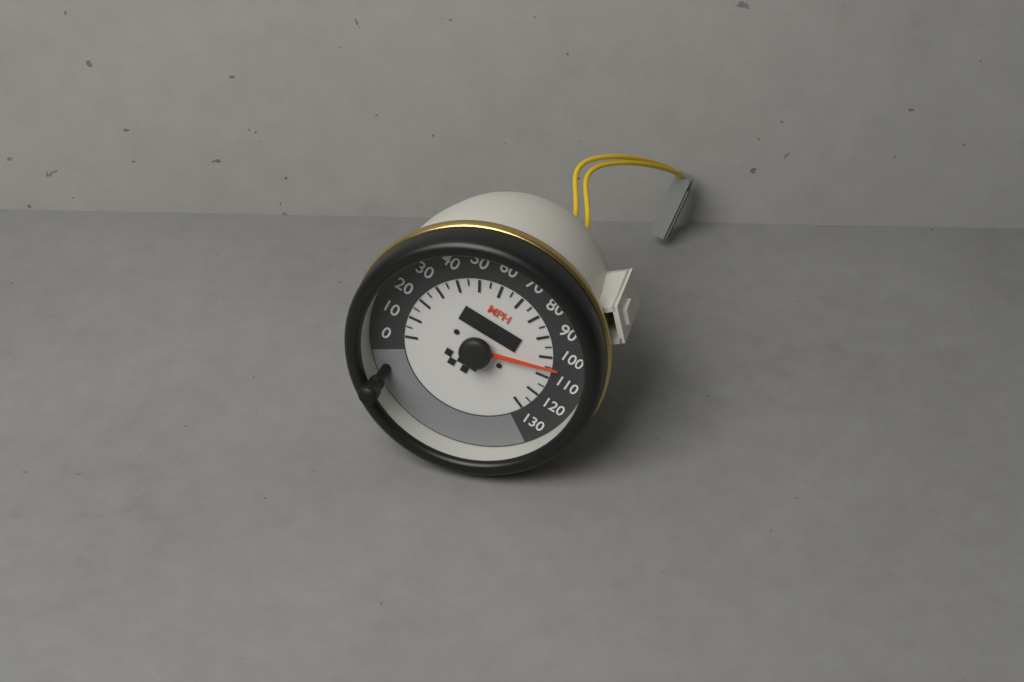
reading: 105 MPH
